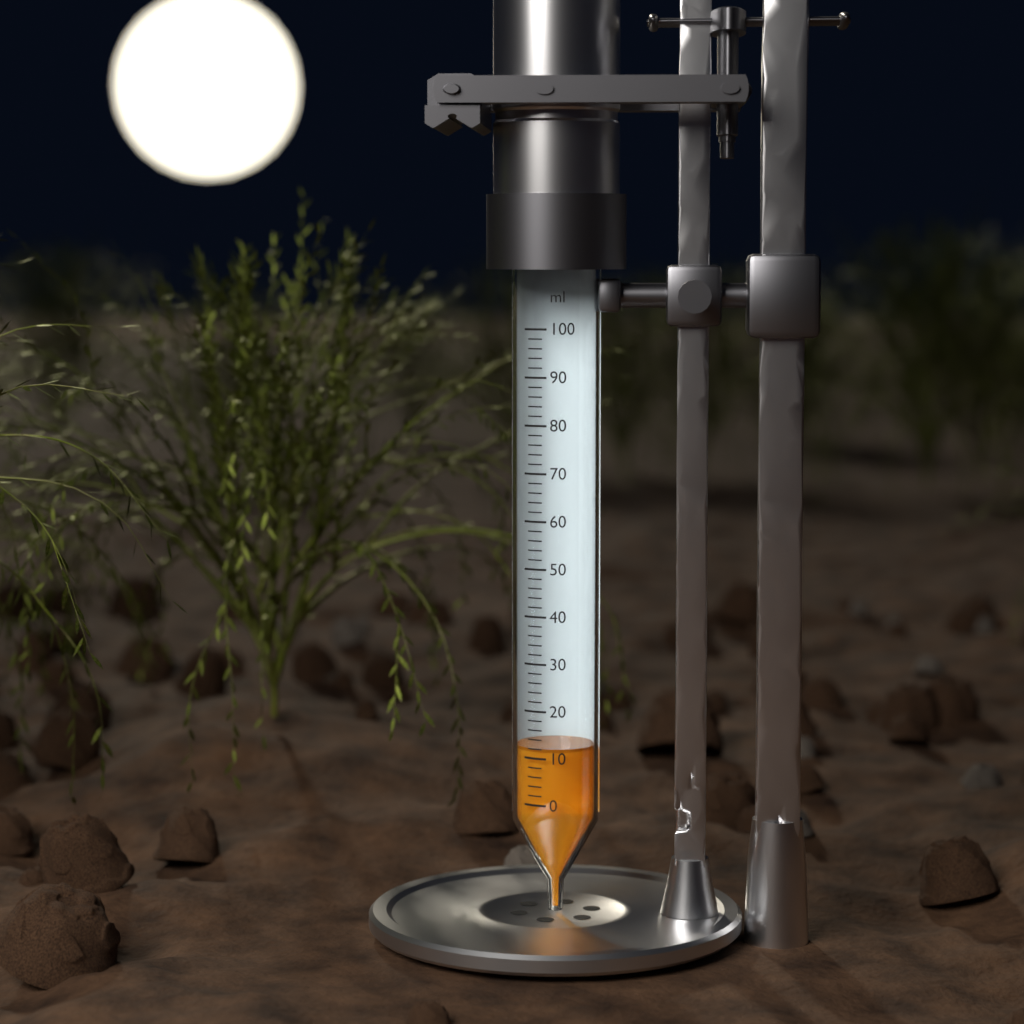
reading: 12 ml
